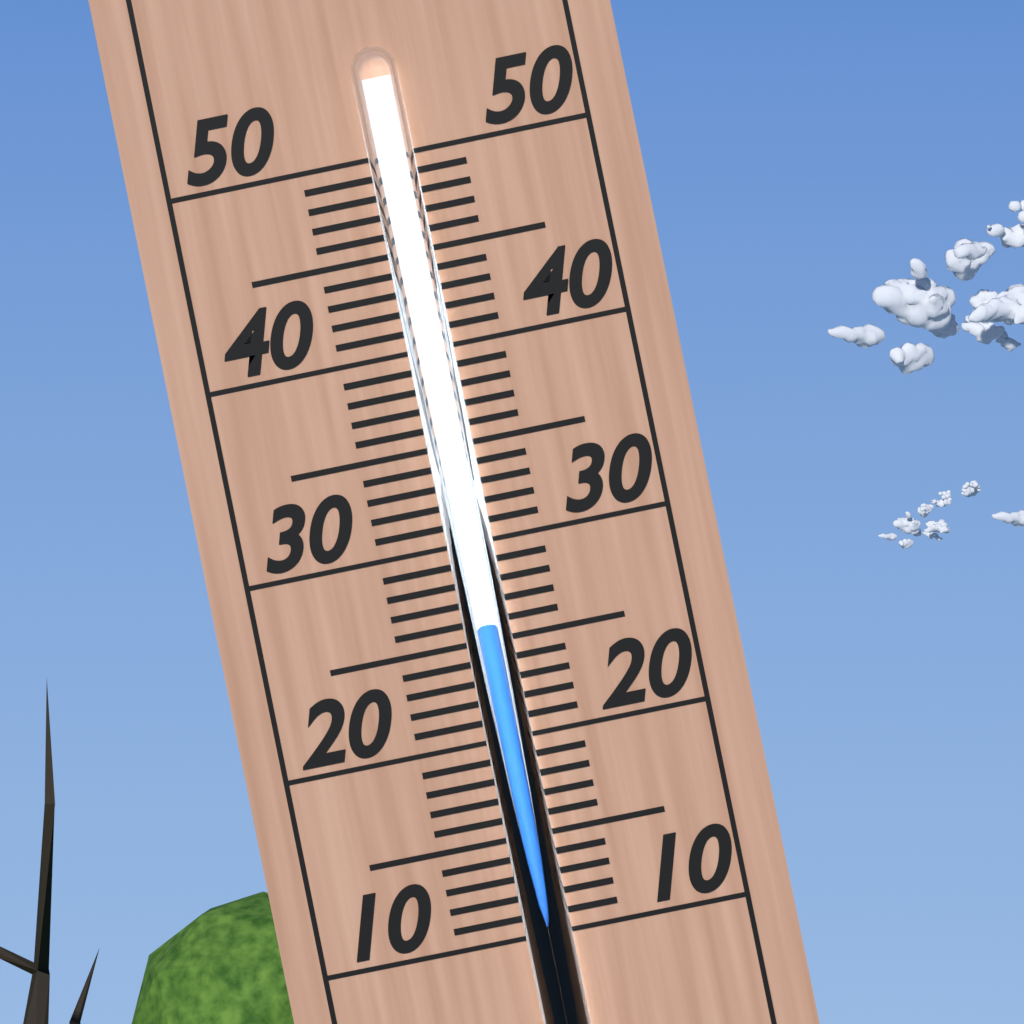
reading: 26 (no unit)
